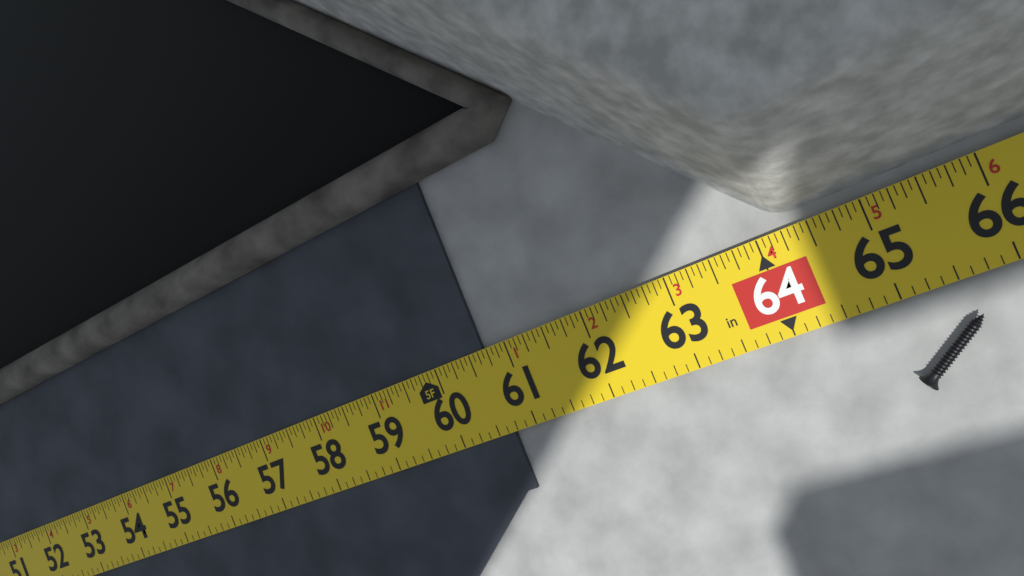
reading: 60.6875 in
